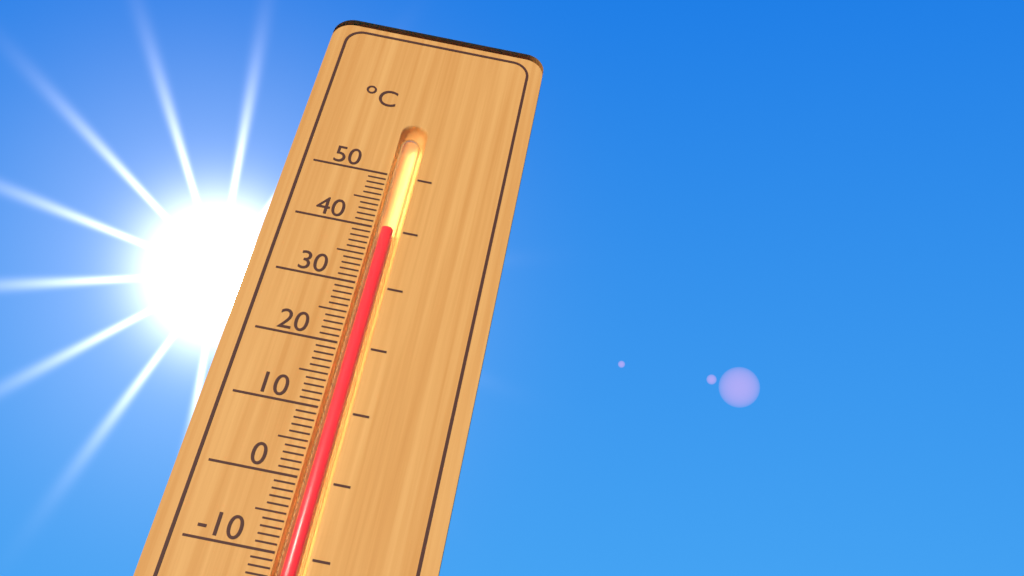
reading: 40 °C
